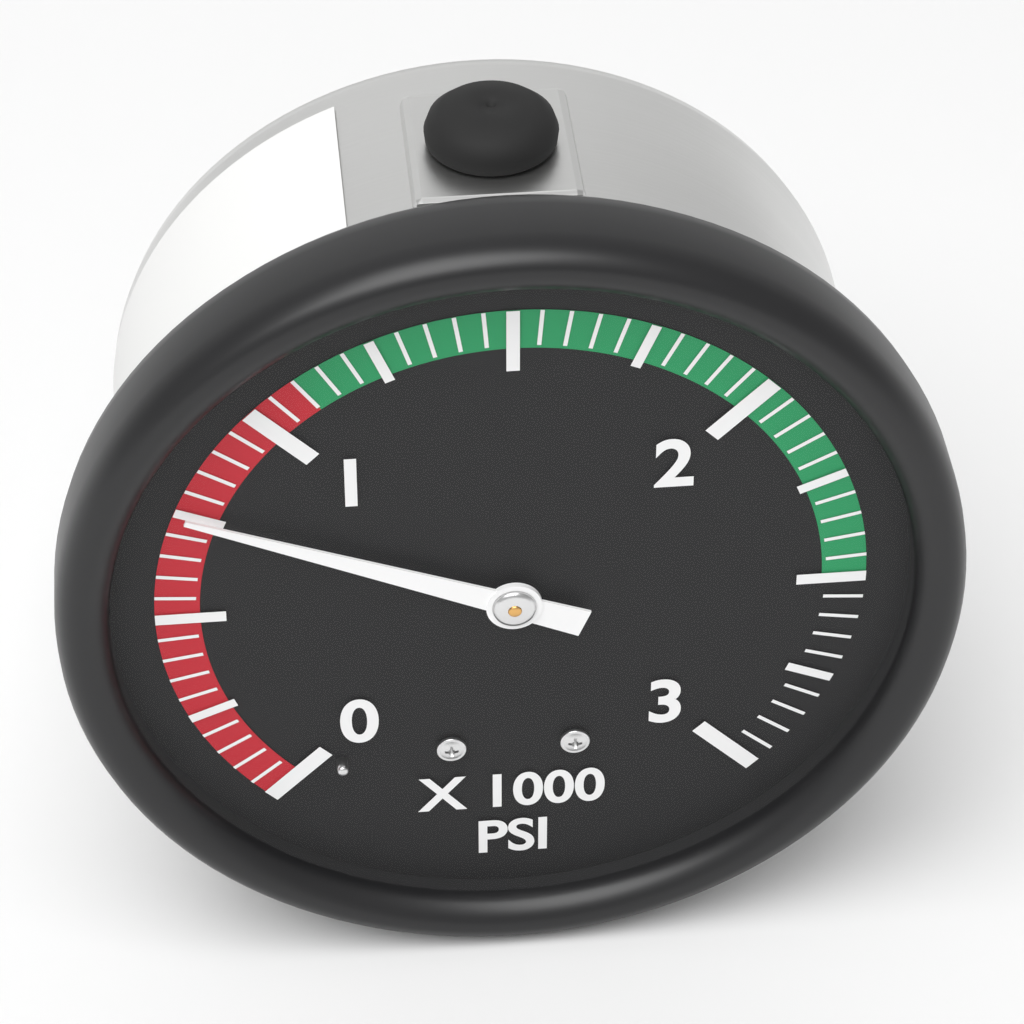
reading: 750 psi
